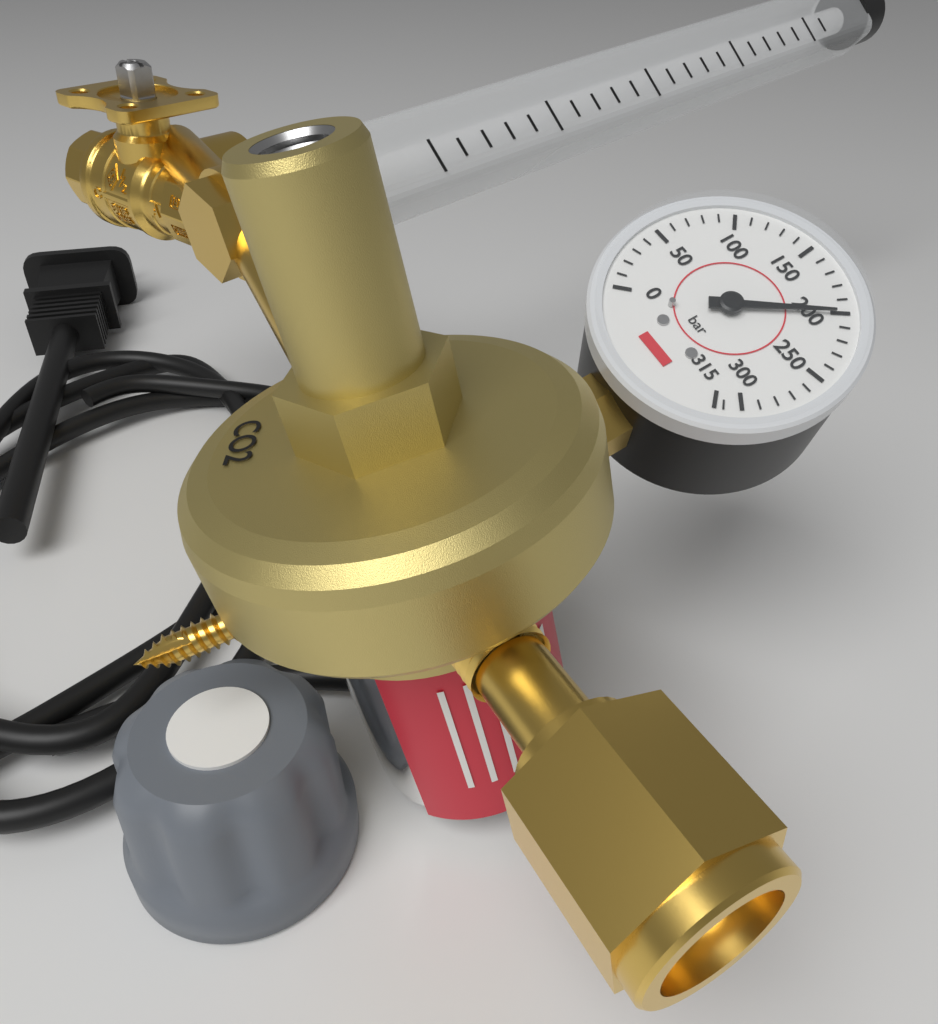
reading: 200 bar
